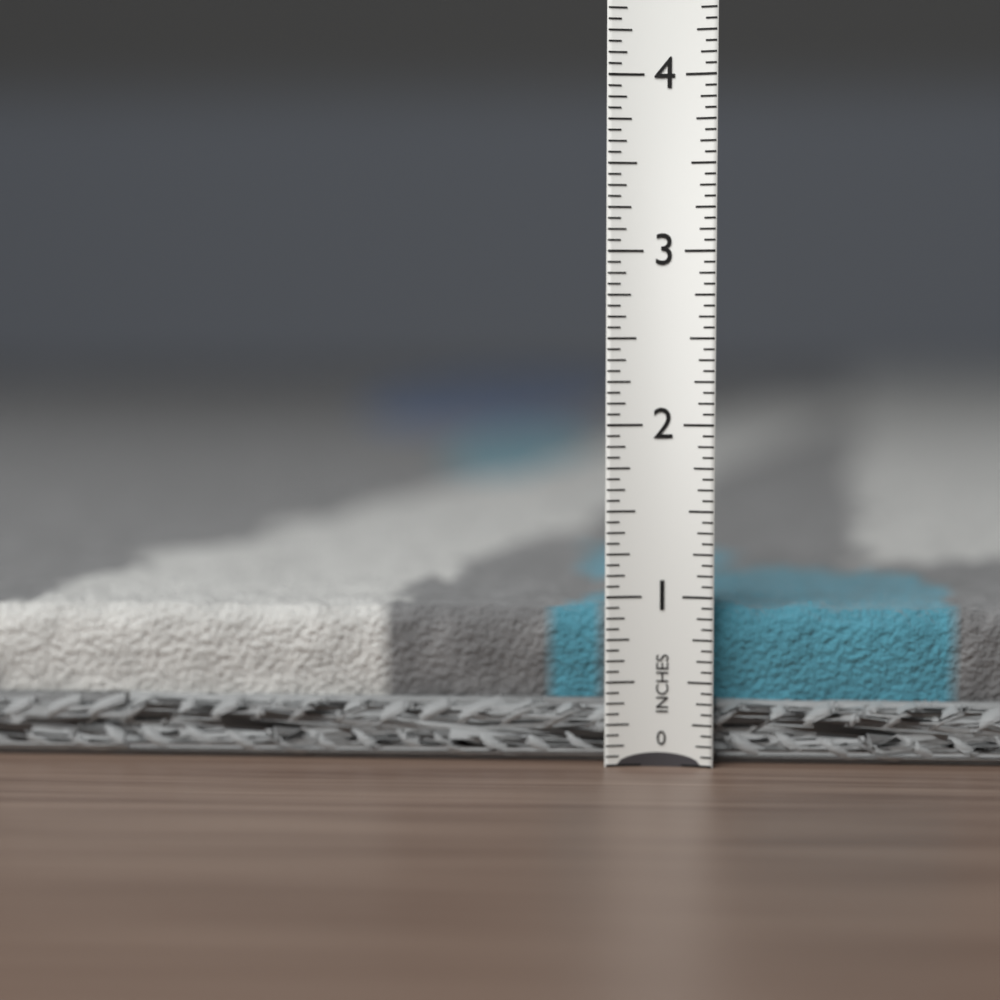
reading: 1.0000 in
